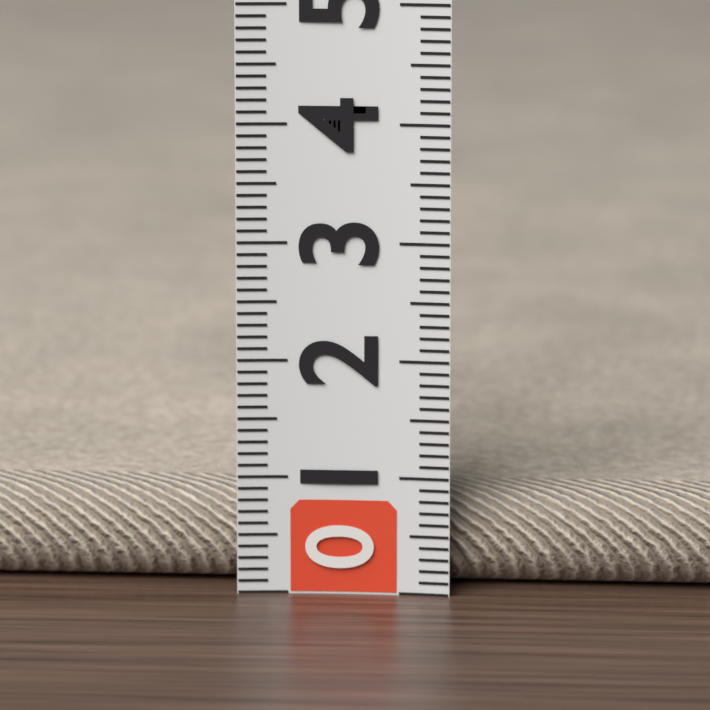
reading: 0.8 (no unit)
